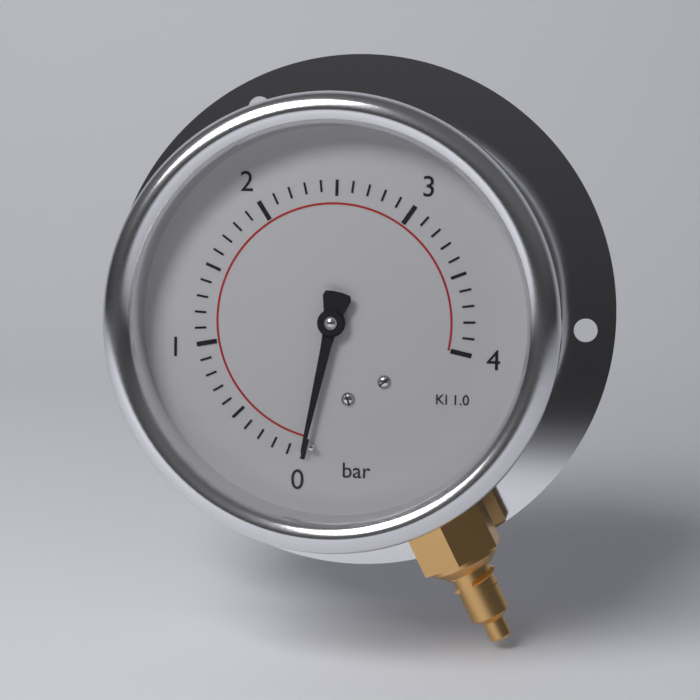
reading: 0.0 bar
